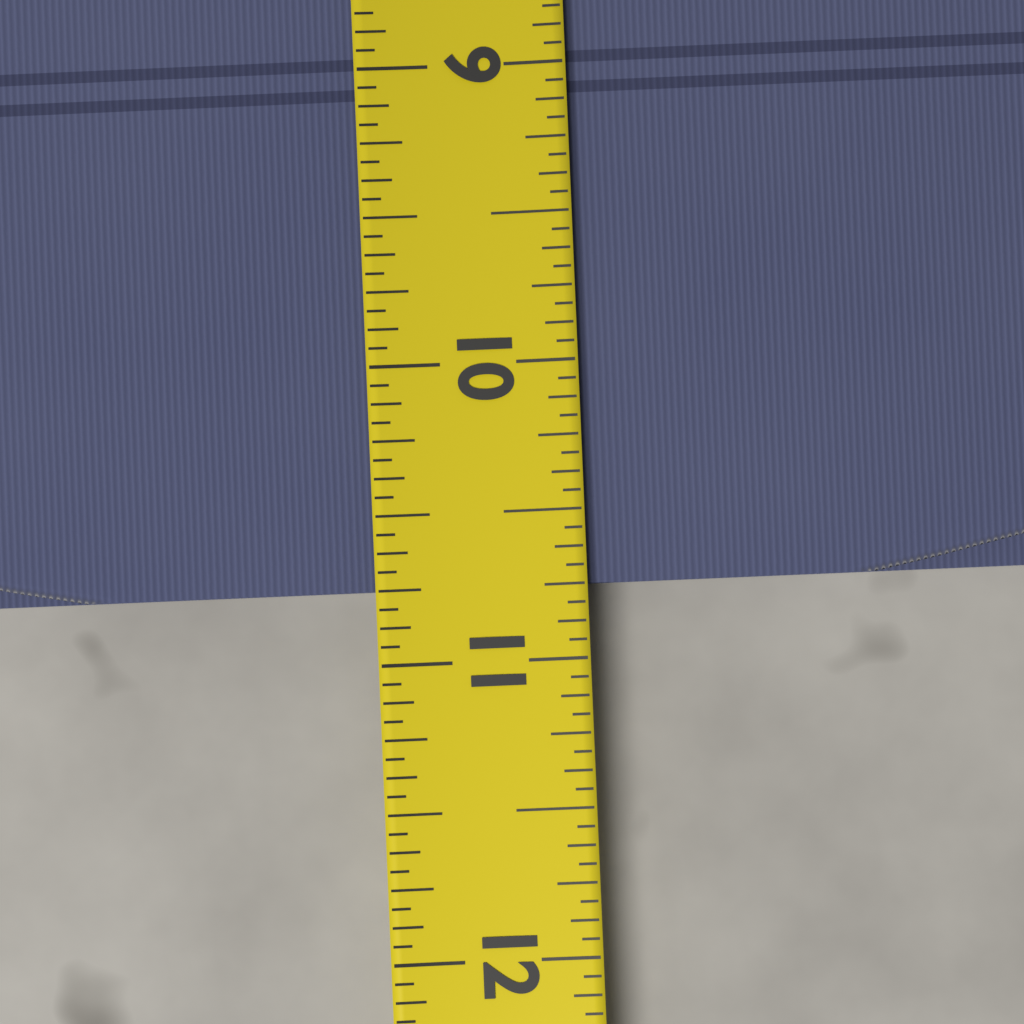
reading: 10.7500 (no unit)
